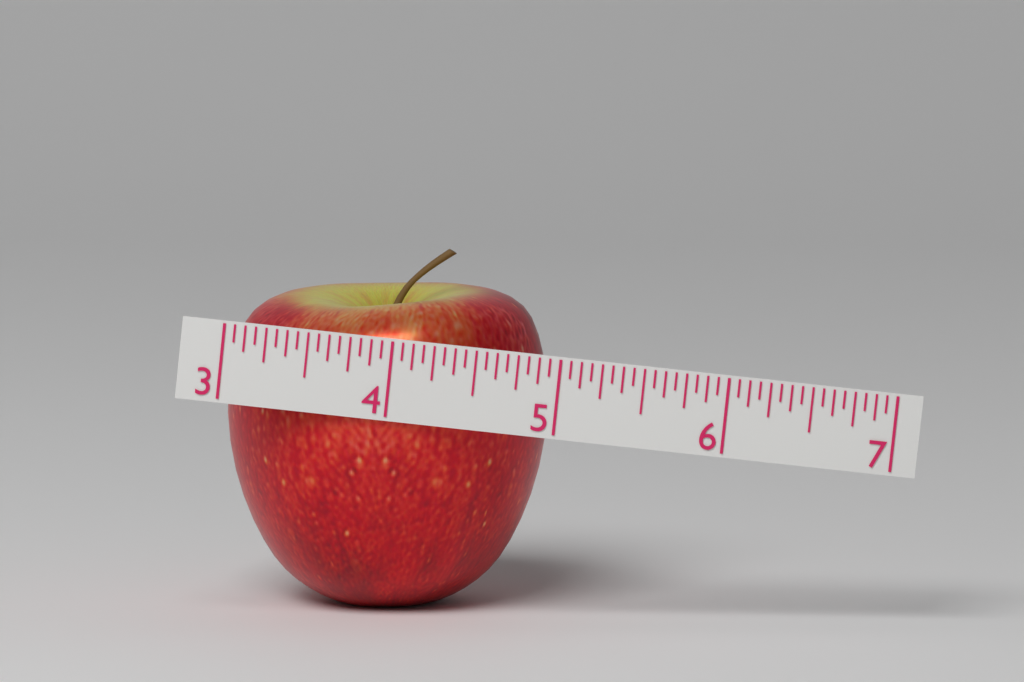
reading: 4.9375 (no unit)
